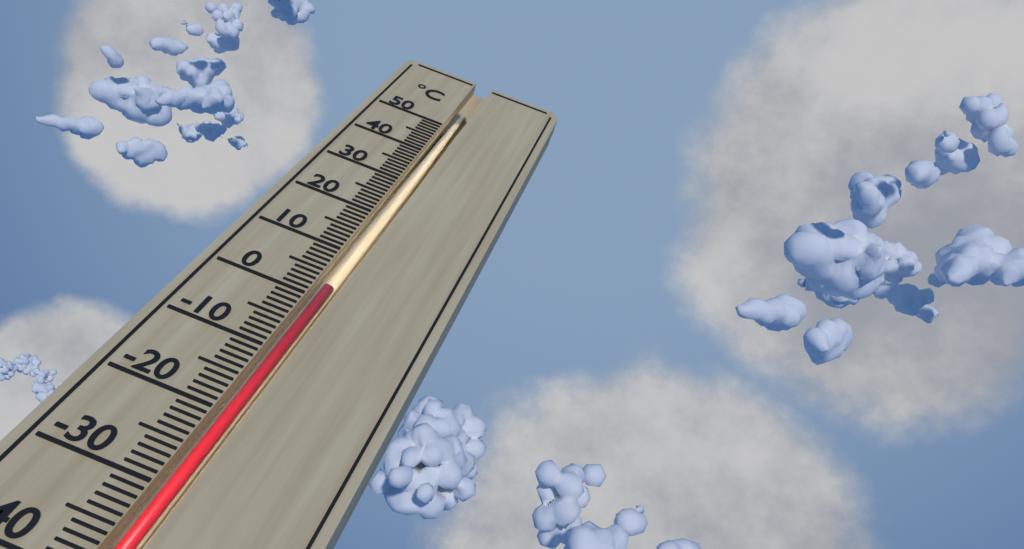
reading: 3 °C
